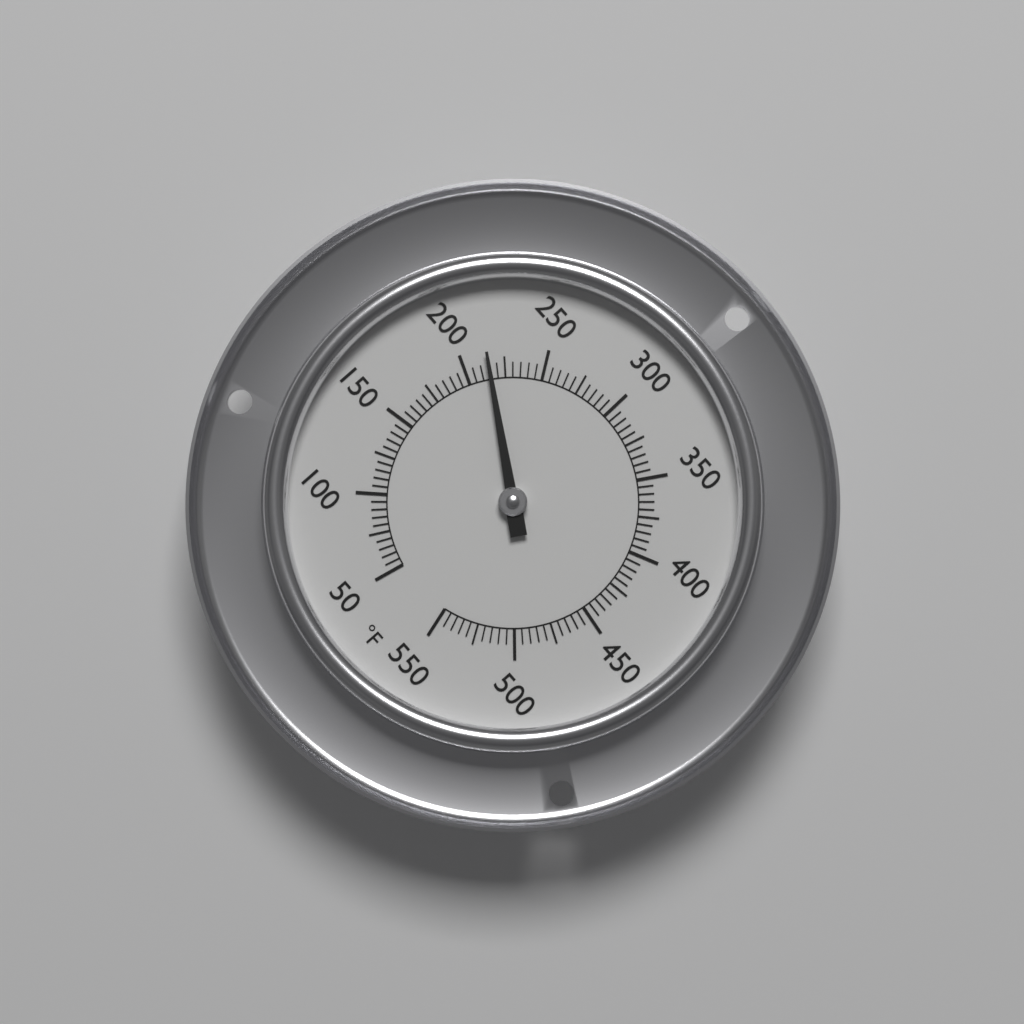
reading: 215 °F
